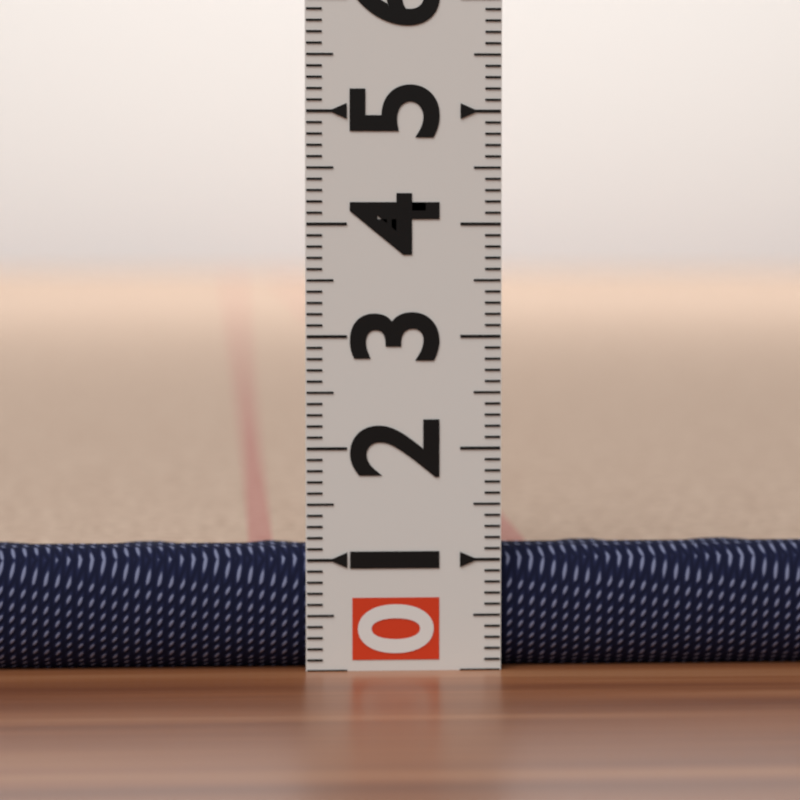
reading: 1.1 (no unit)
